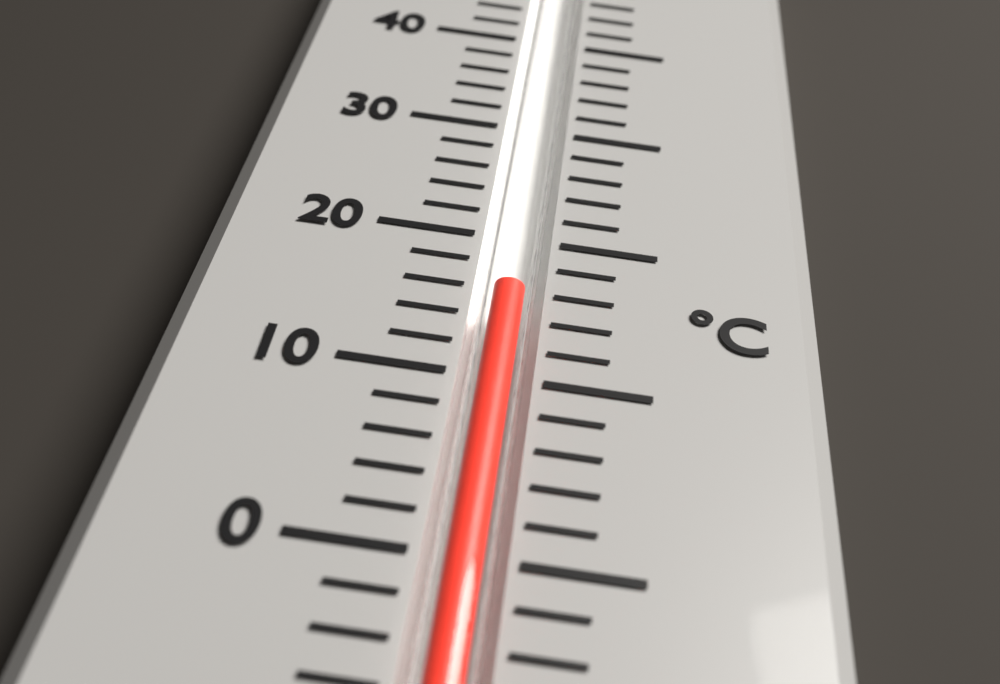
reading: 16 °C
